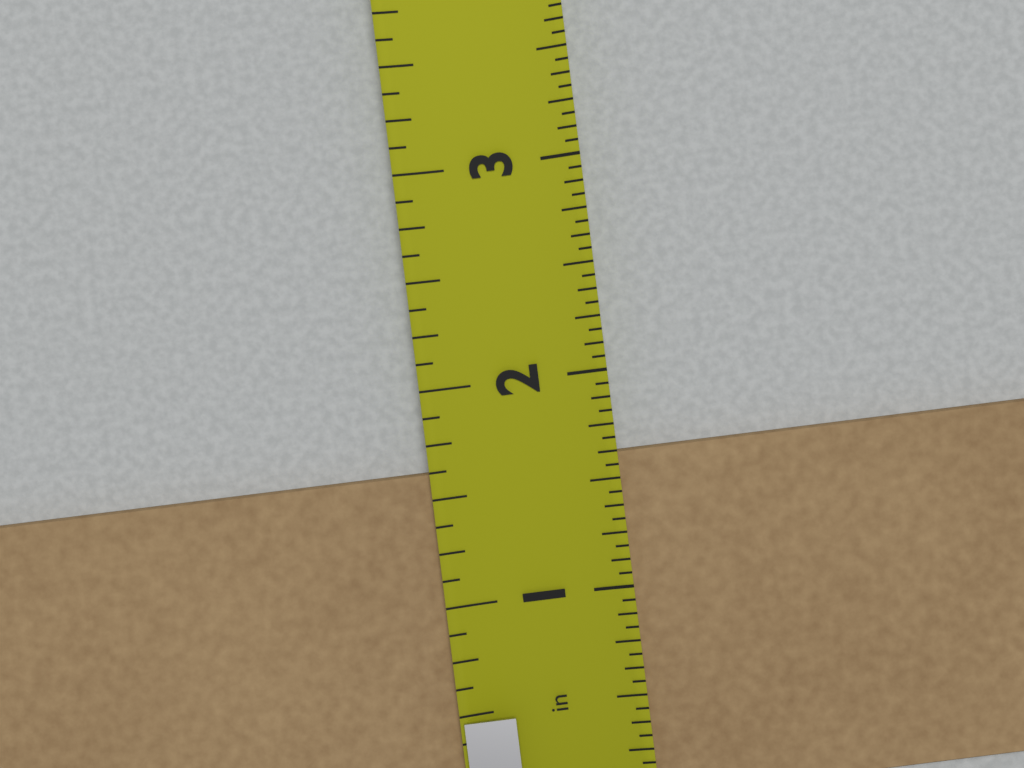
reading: 1.6250 in
